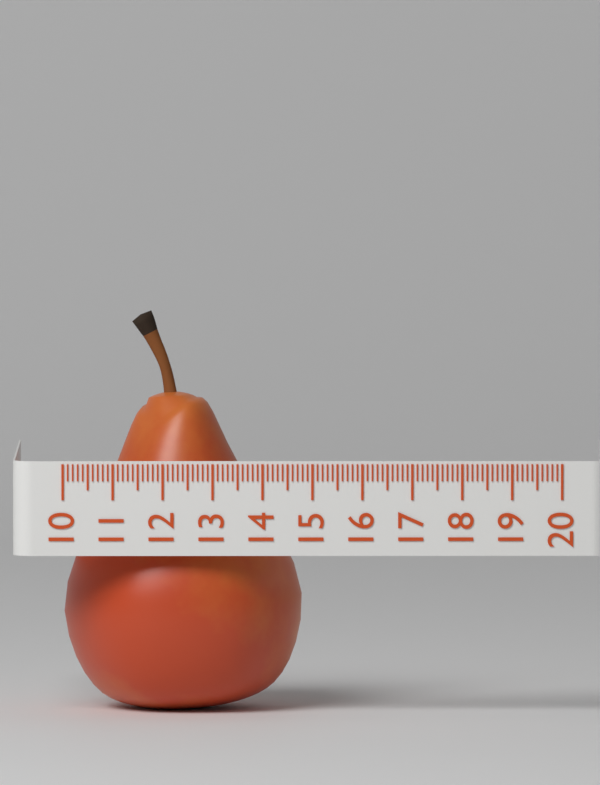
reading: 14.8 (no unit)
